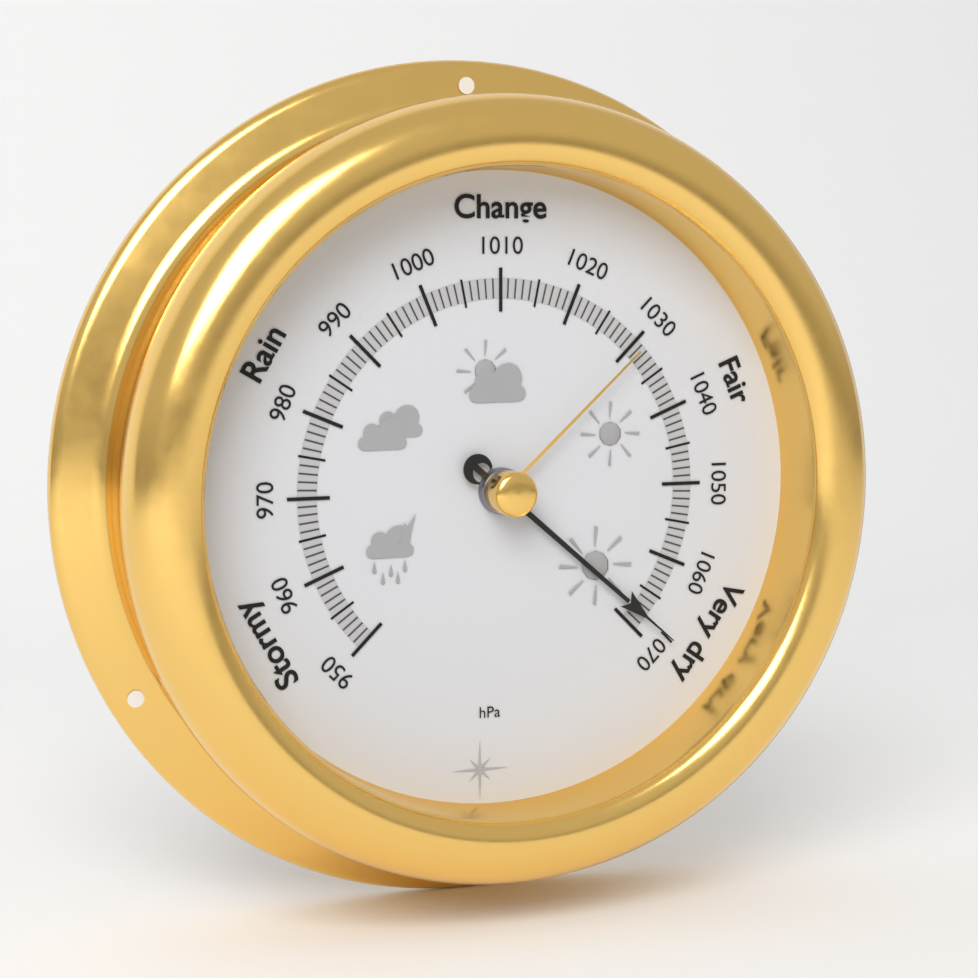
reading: 1068 hPa
